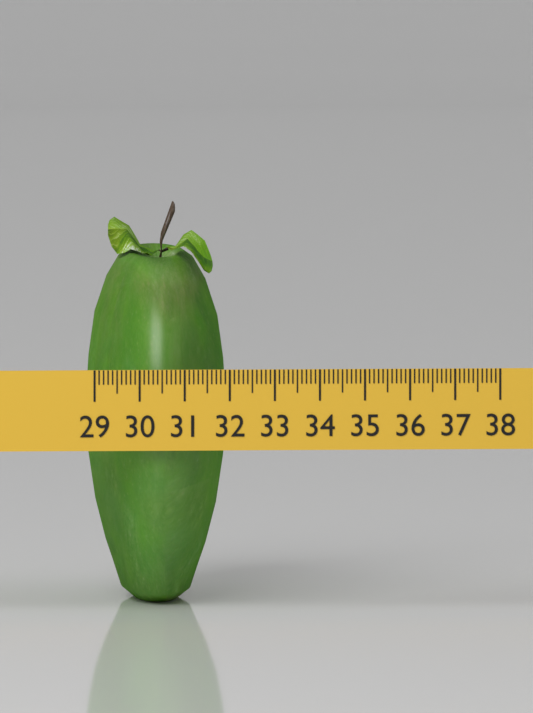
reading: 32.1 (no unit)
